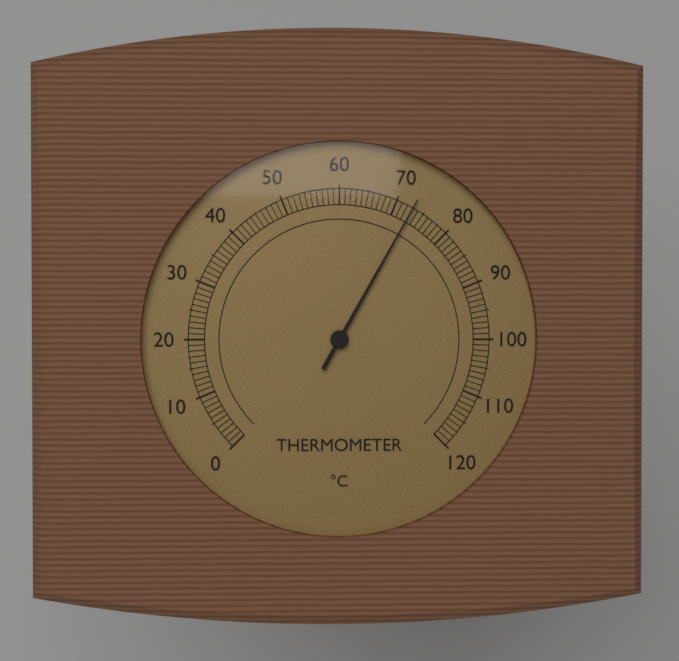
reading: 73 °C
